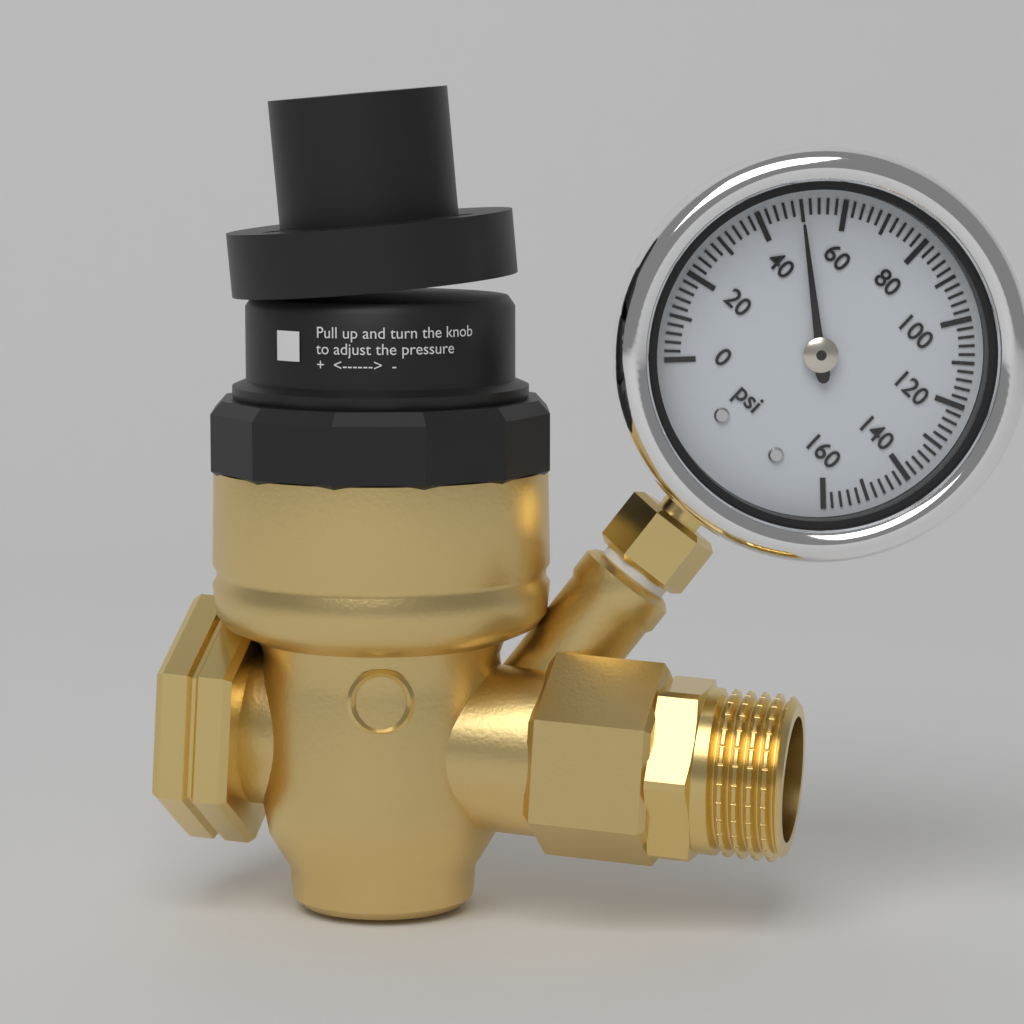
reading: 50 psi
